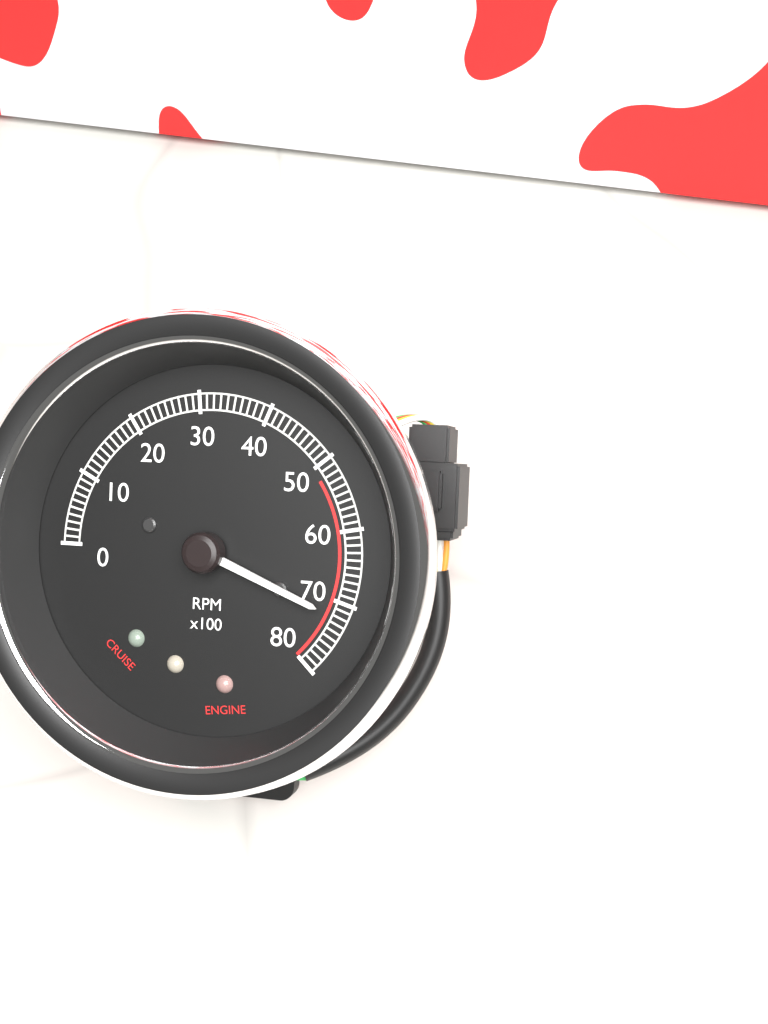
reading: 7200 RPM
